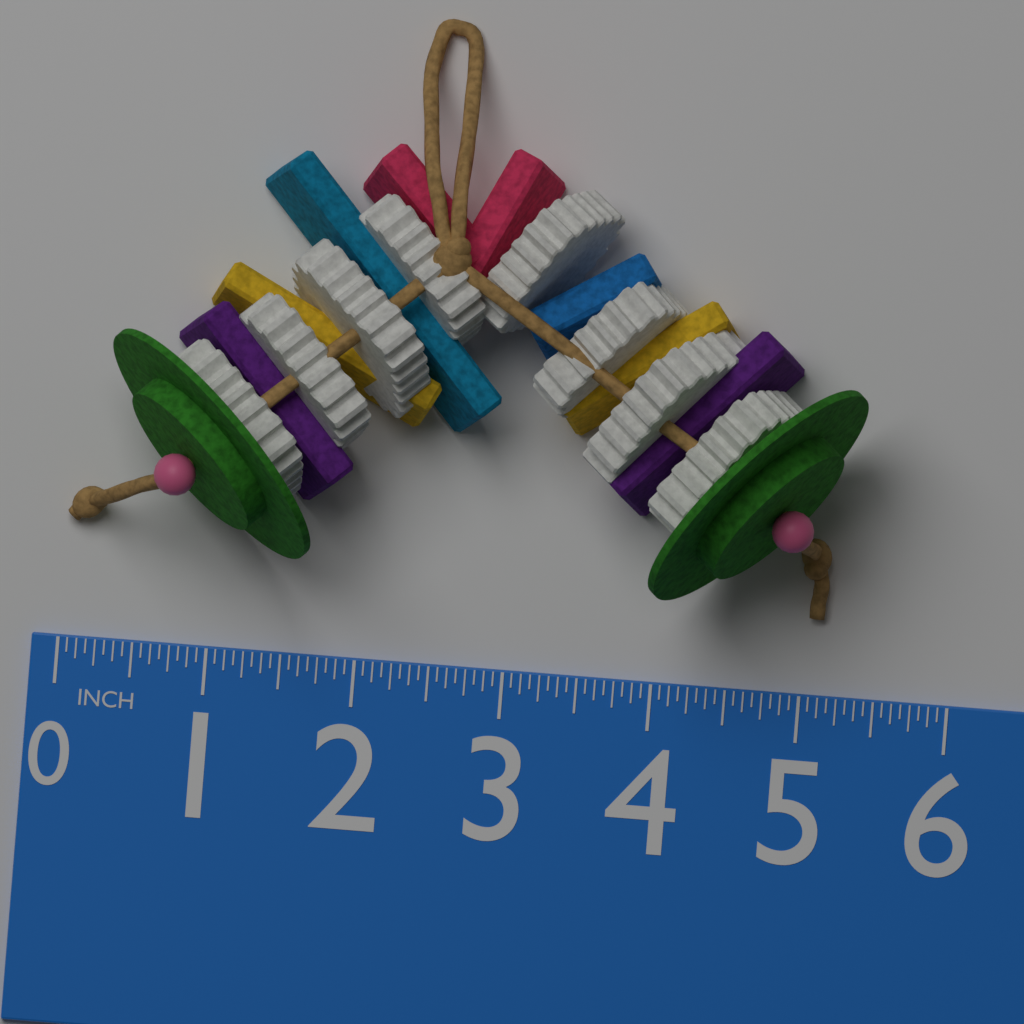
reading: 5.3125 in
